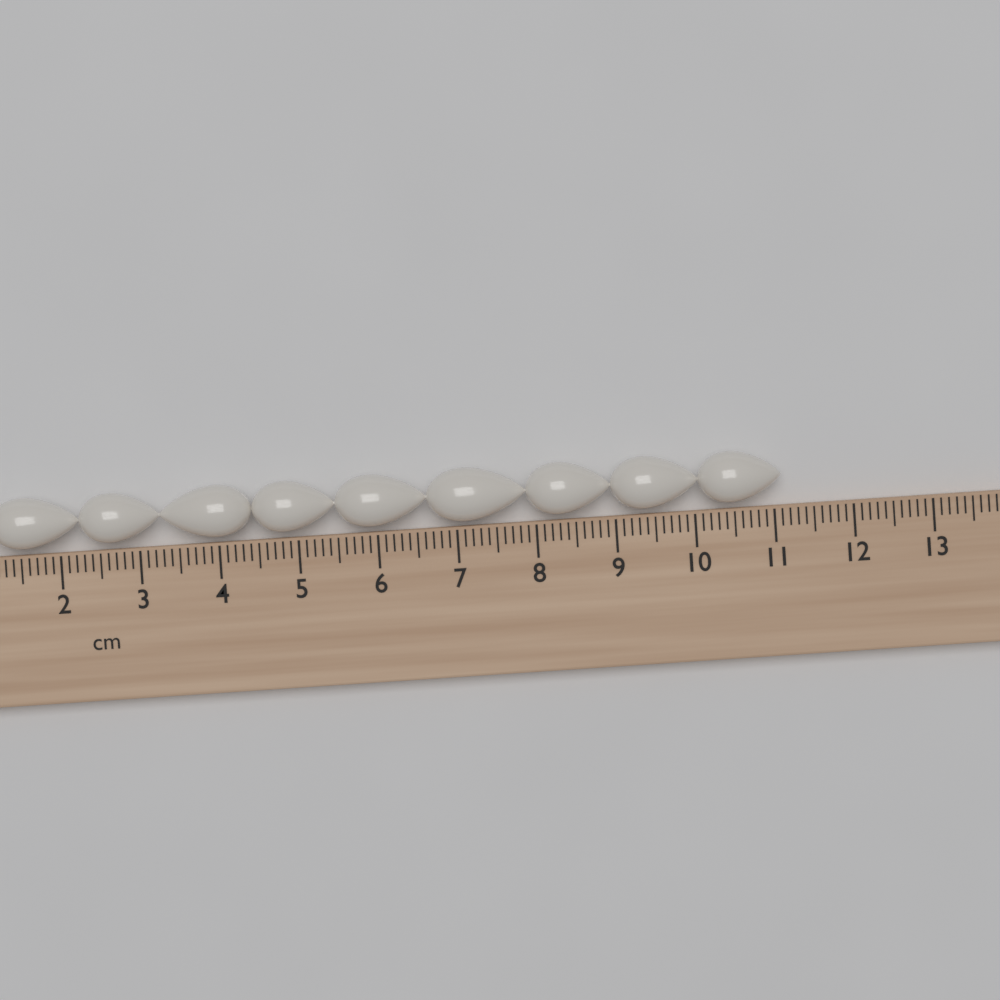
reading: 11.1 cm
